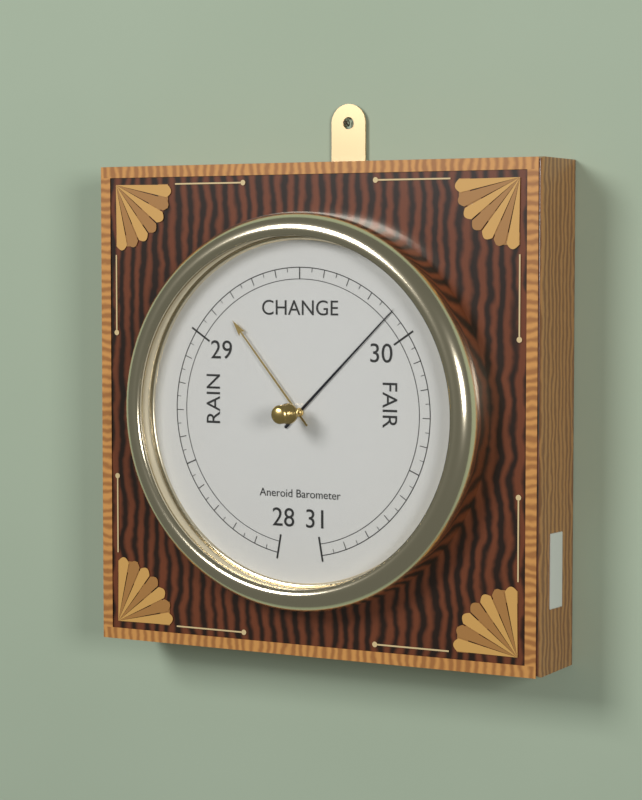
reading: 29.90 inHg
